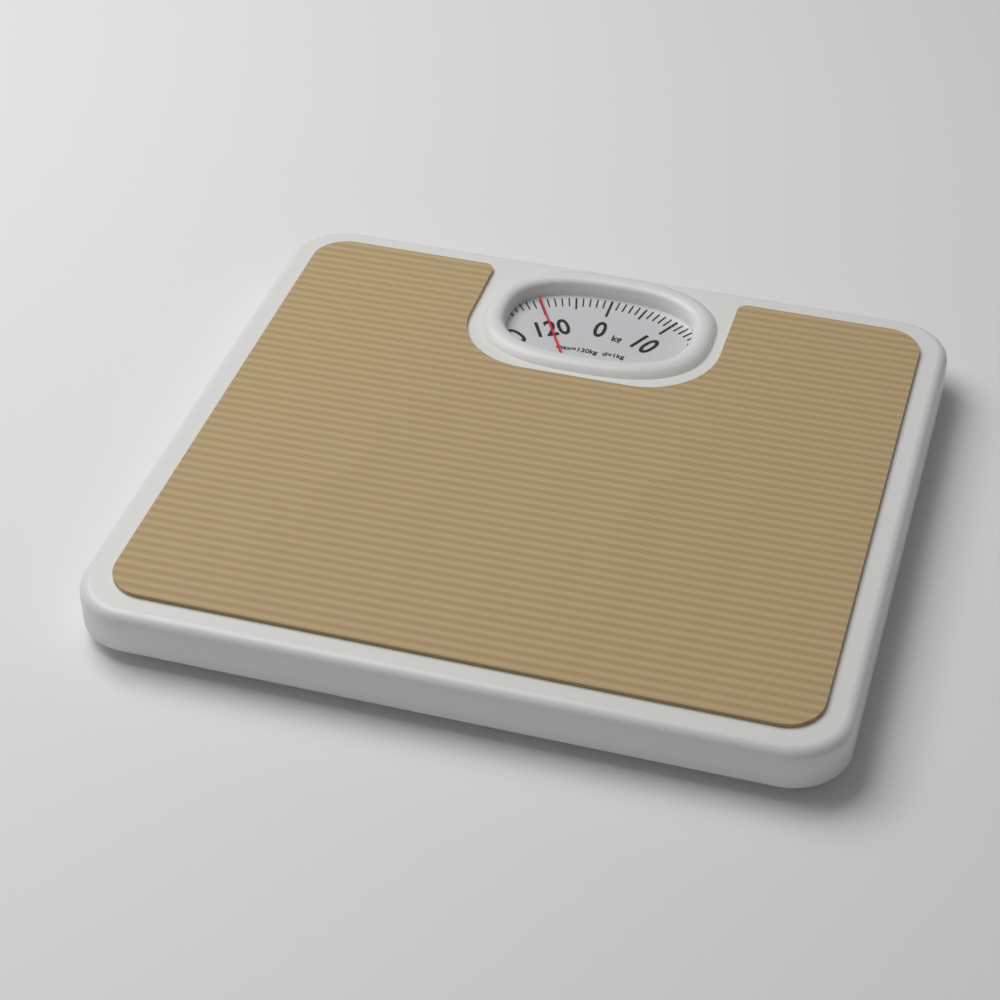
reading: 120 kg
